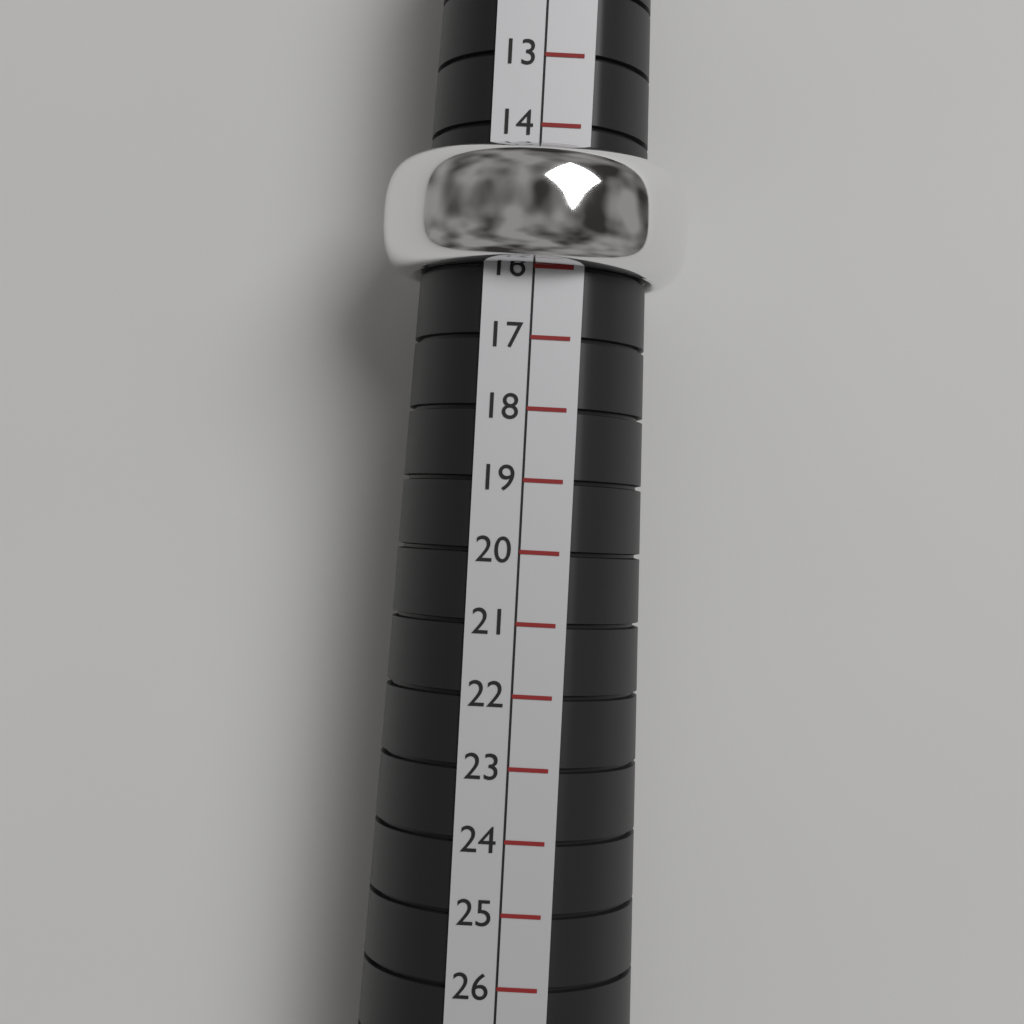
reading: 16 (no unit)
